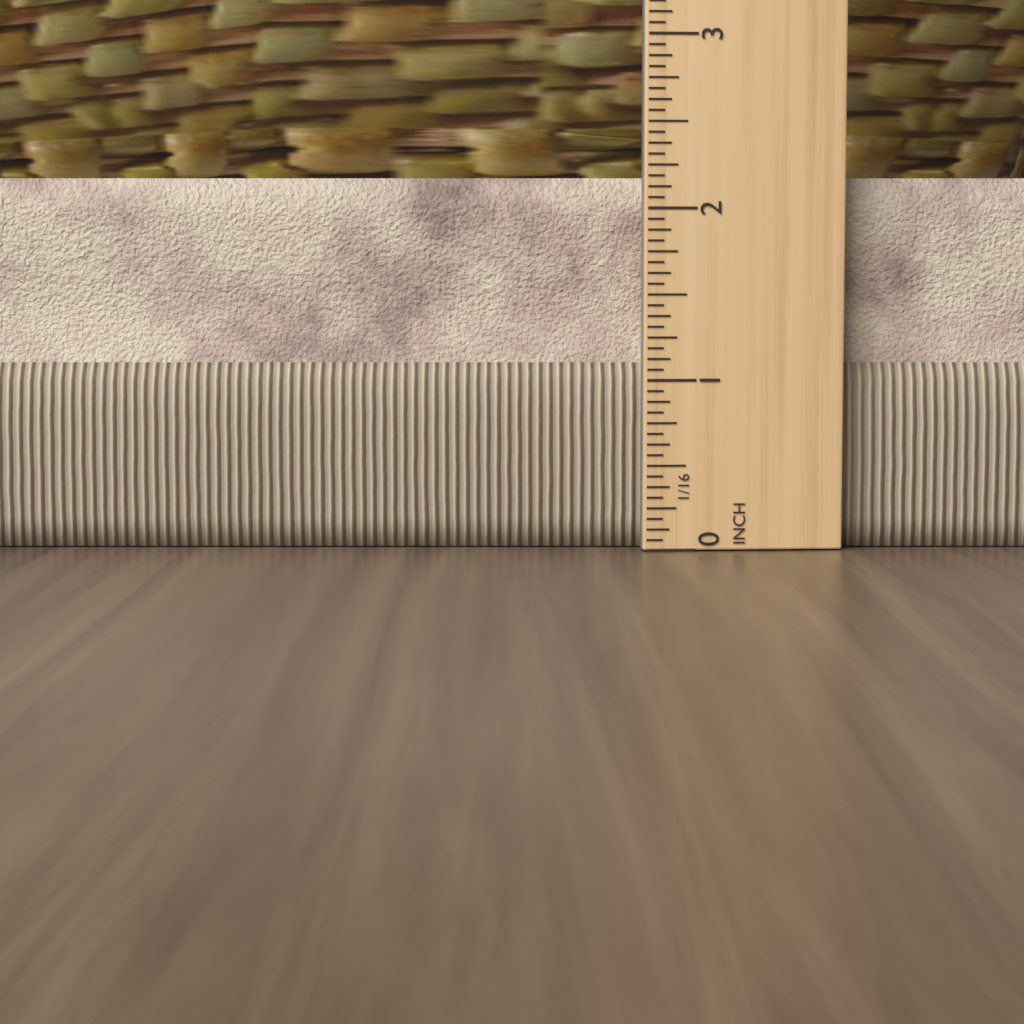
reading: 2.1875 in
